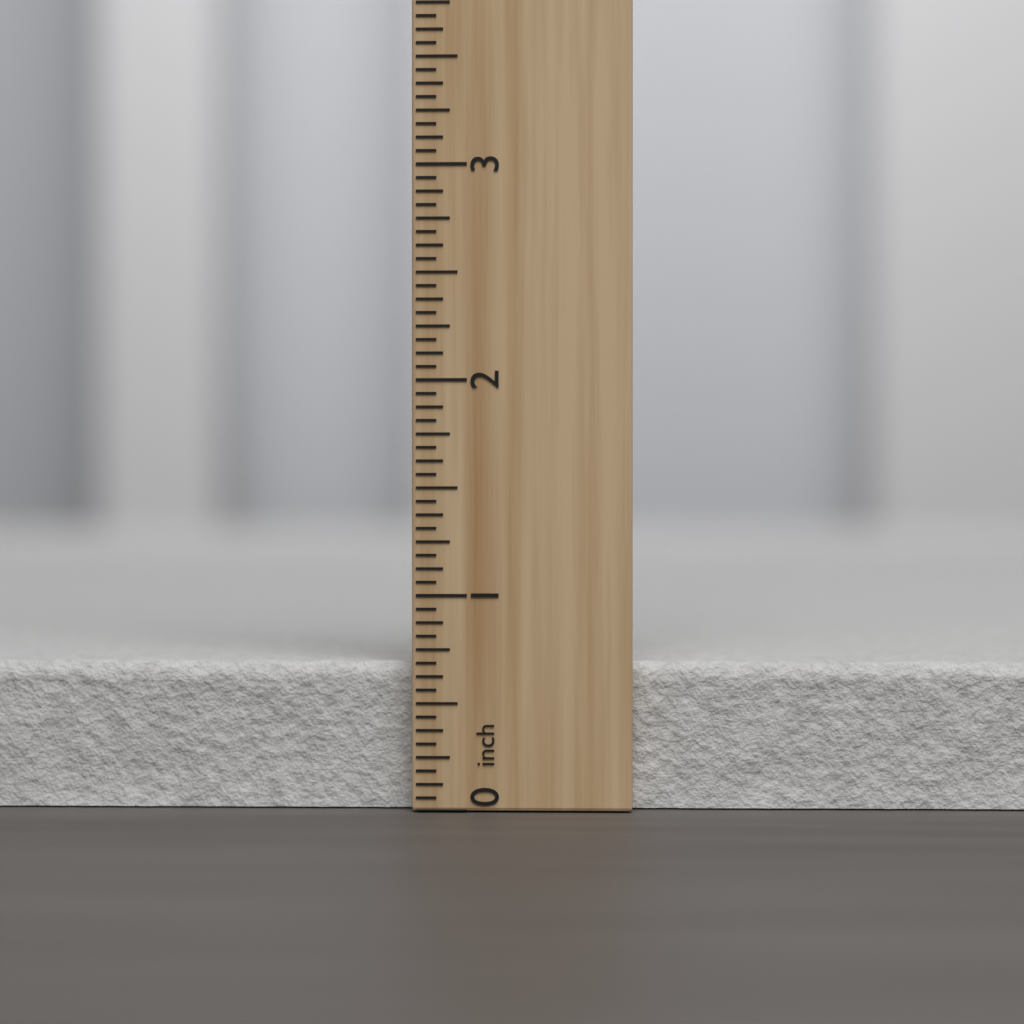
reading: 0.6875 inch
